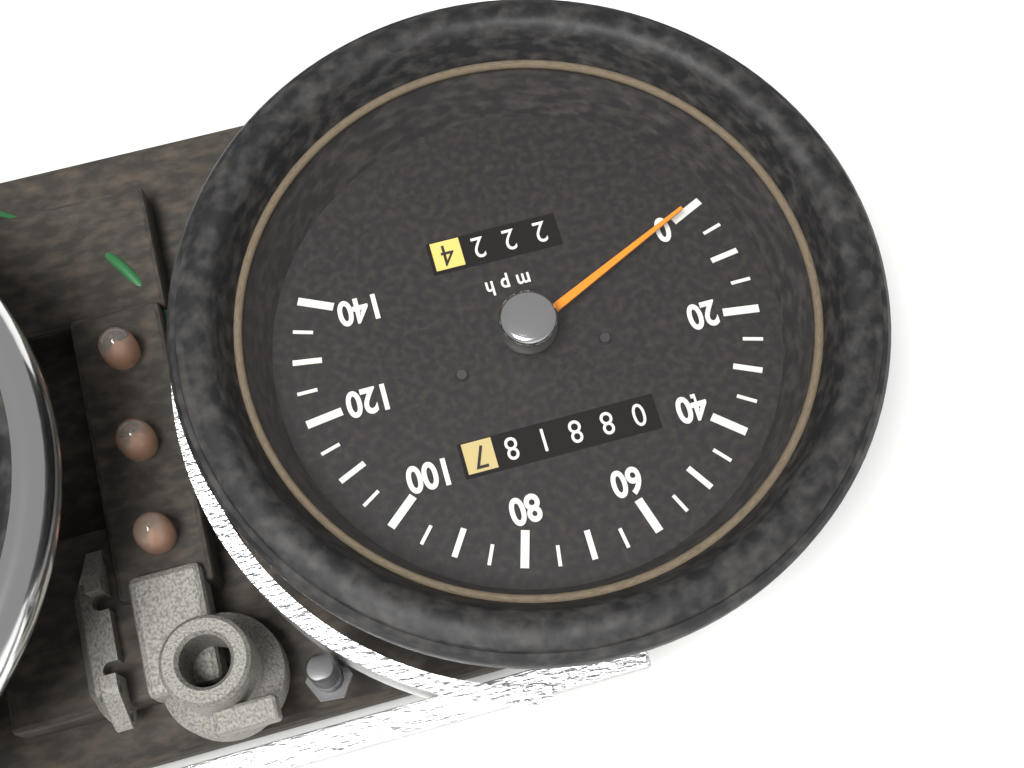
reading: 0 mph
